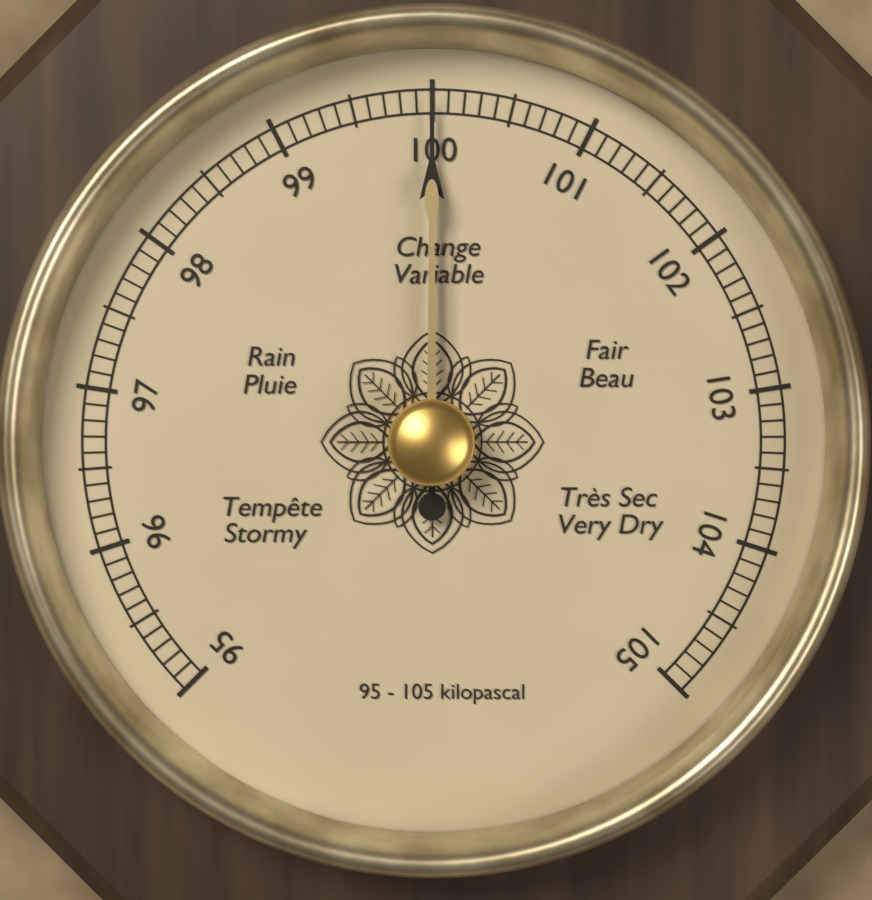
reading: 100.0 kPa
